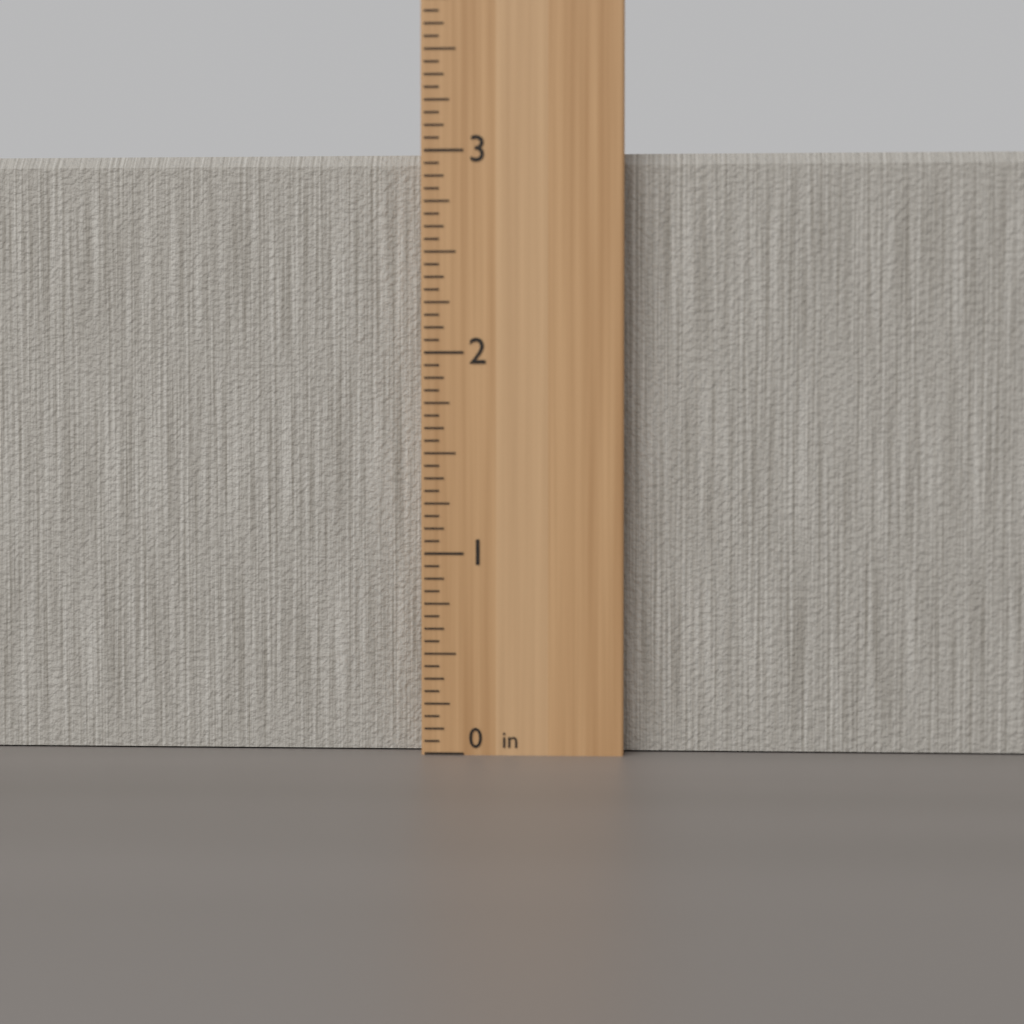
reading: 3.0000 in
